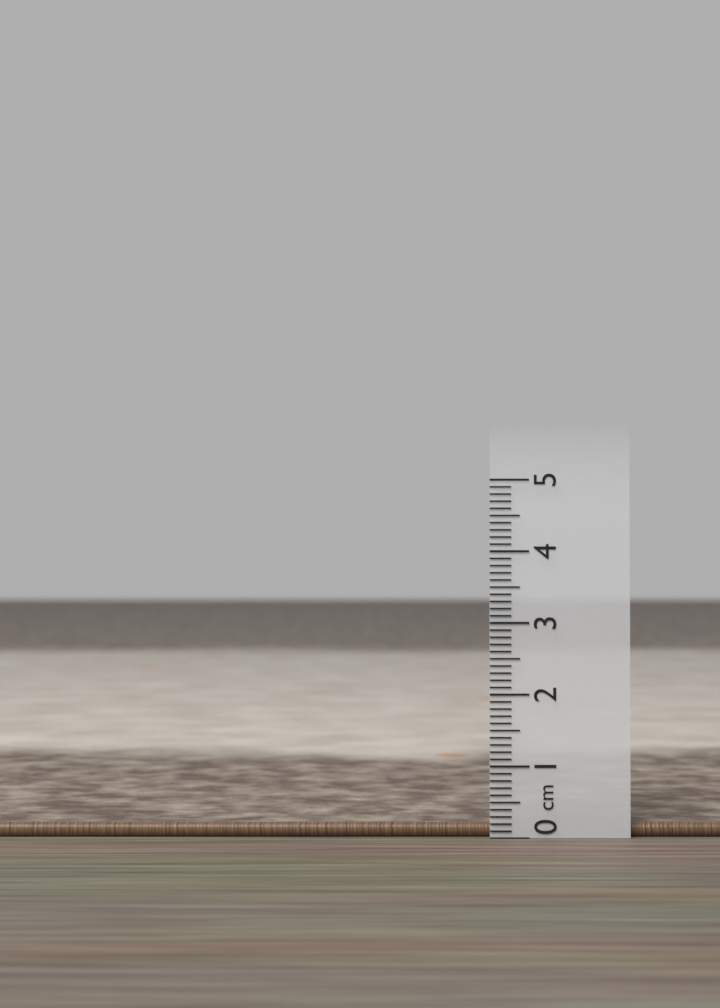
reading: 0.2 cm
